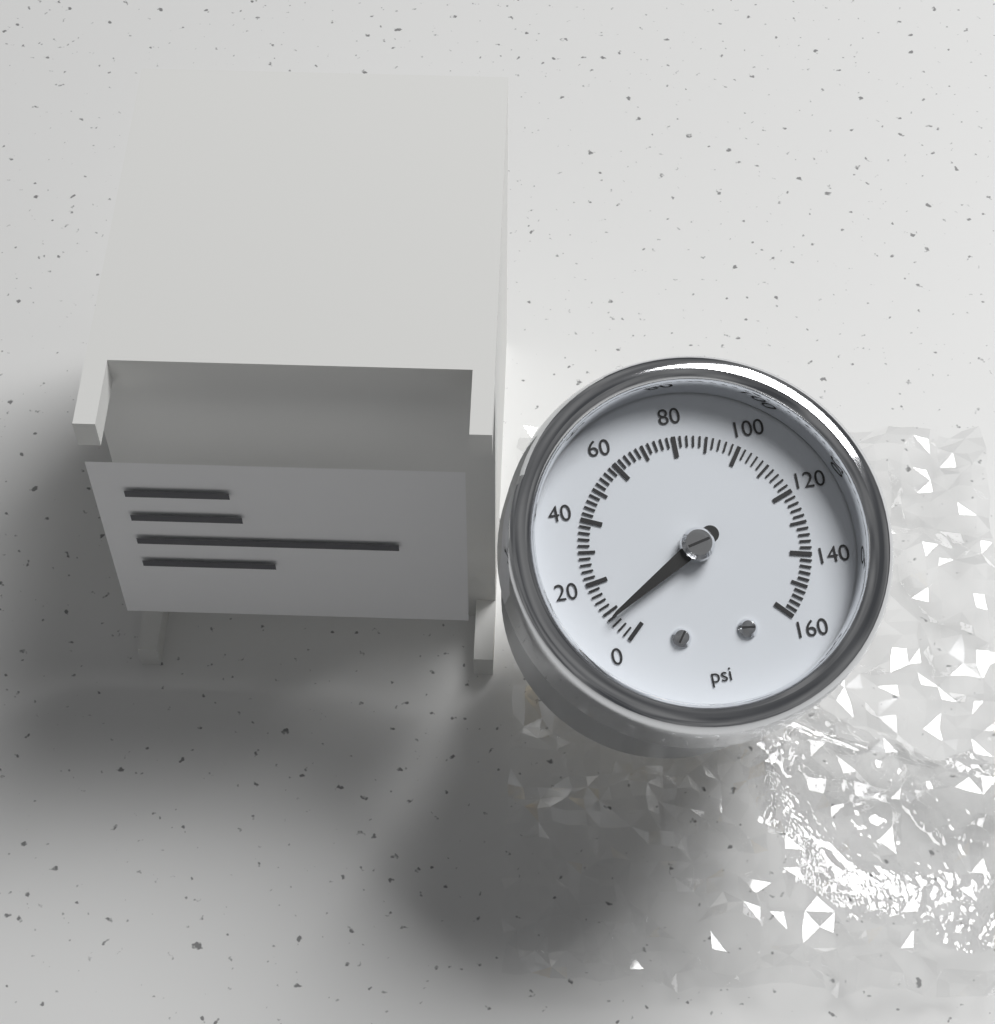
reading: 8 psi
